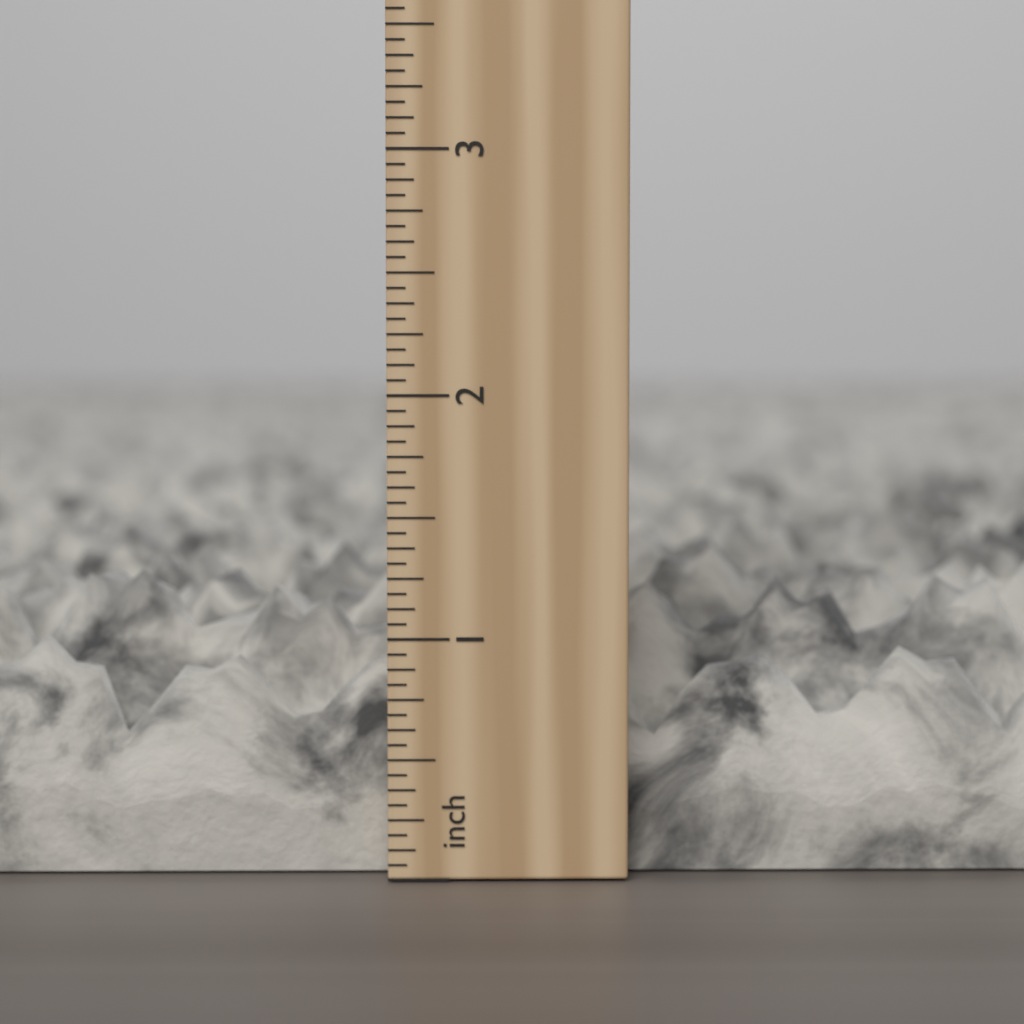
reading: 1.3125 in
